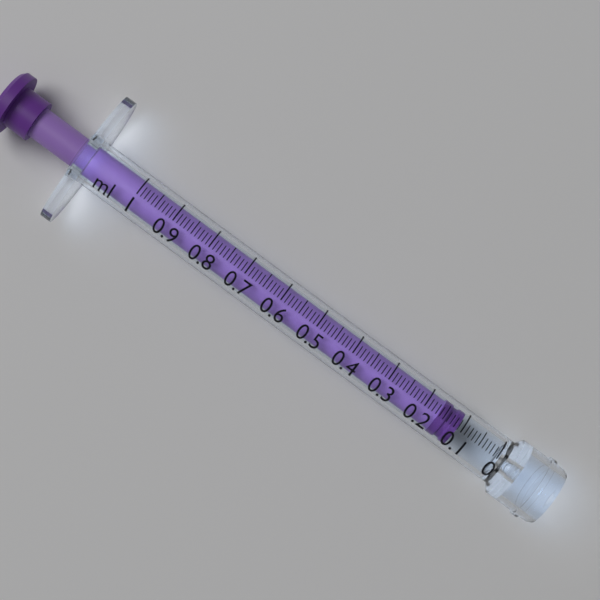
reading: 0.11 ml
